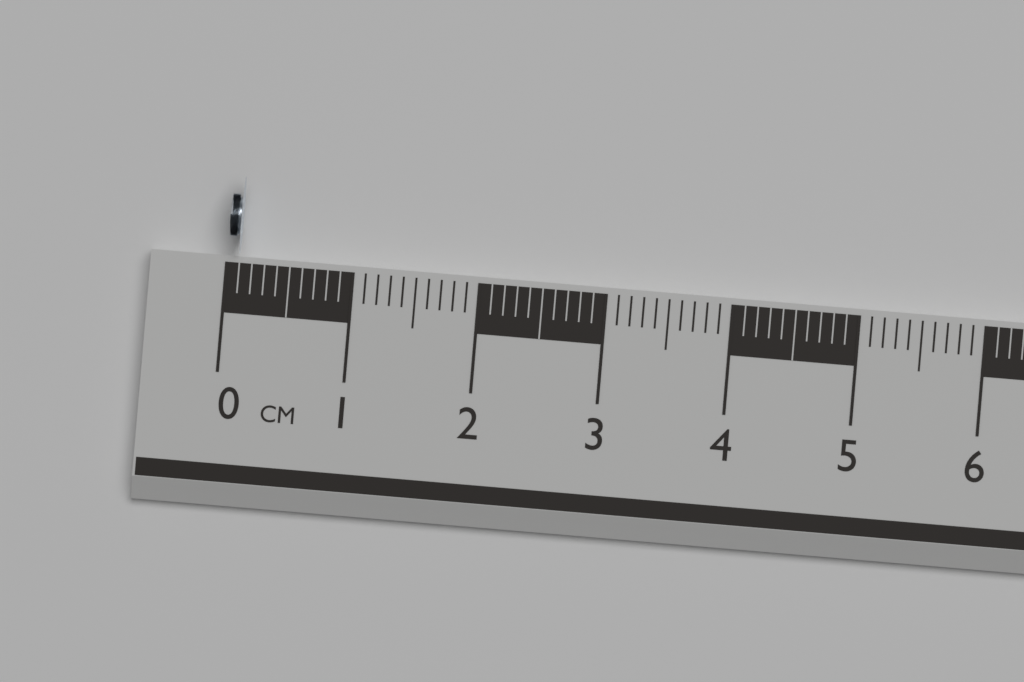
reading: 0.1 cm
